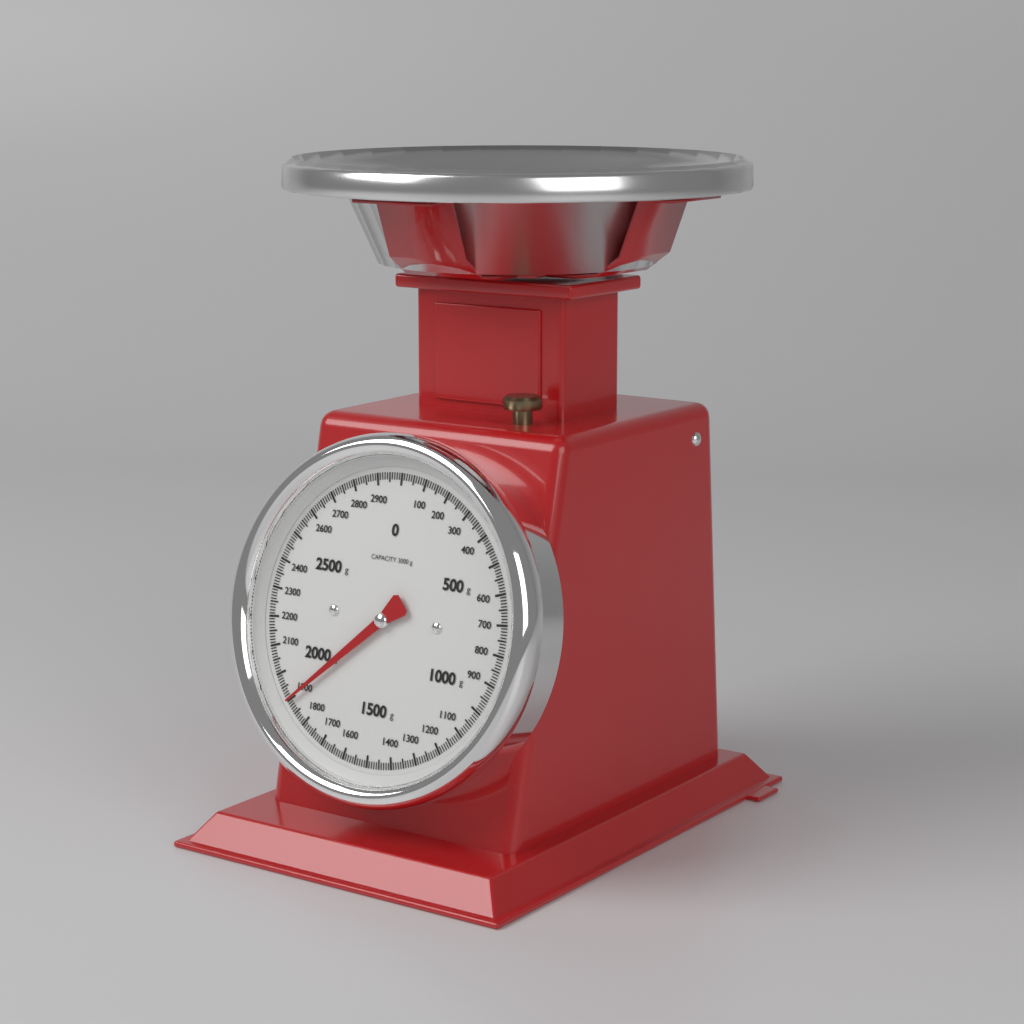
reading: 1900 g
